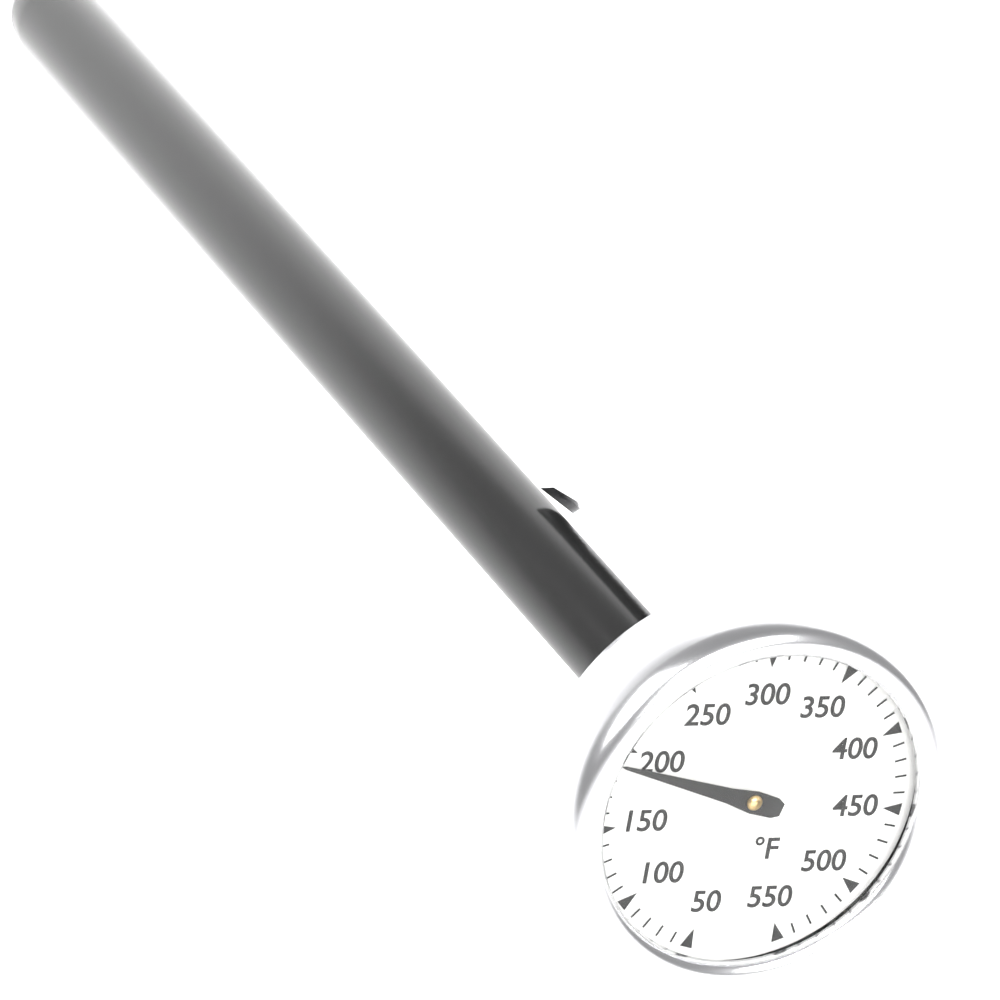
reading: 190 °F
